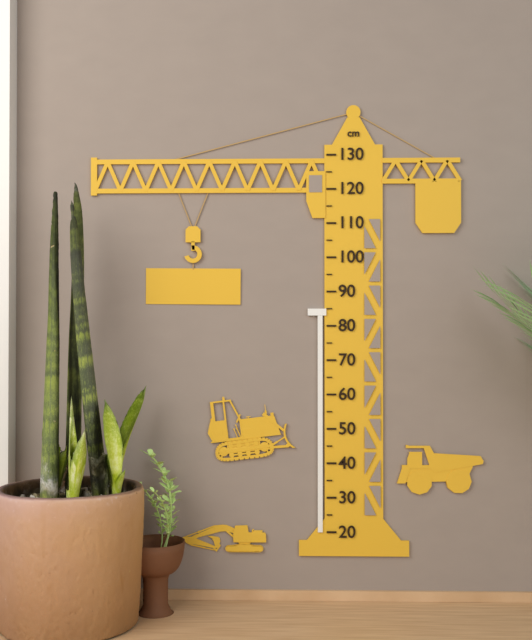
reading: 85 cm
